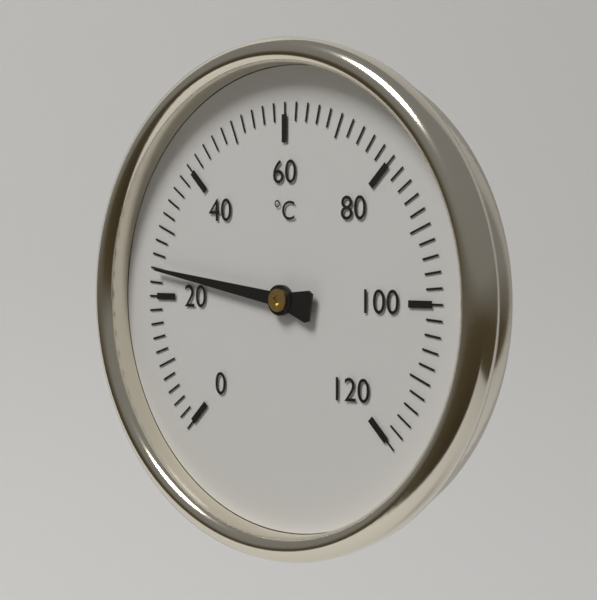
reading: 24 °C
